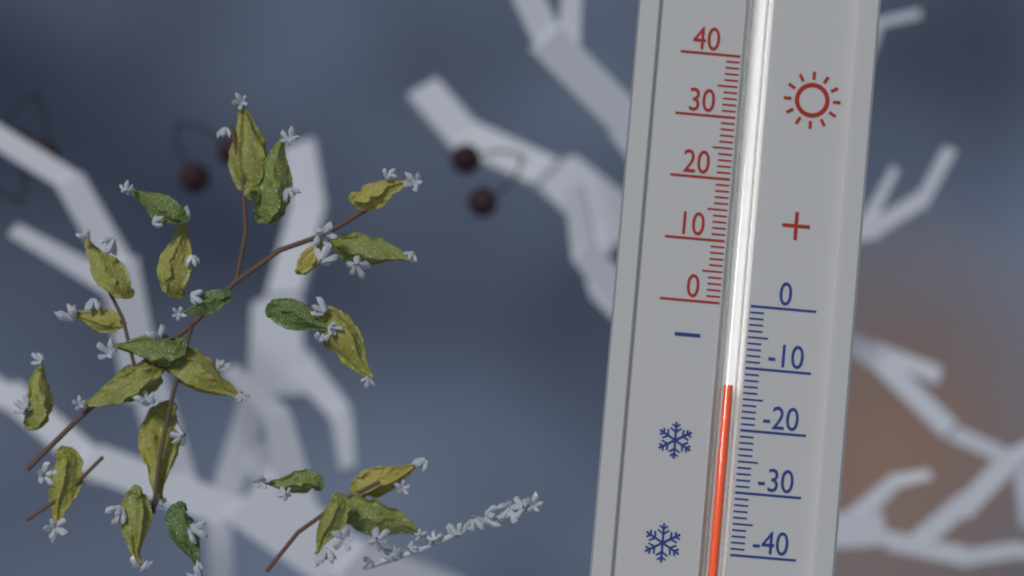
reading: -13 (no unit)
